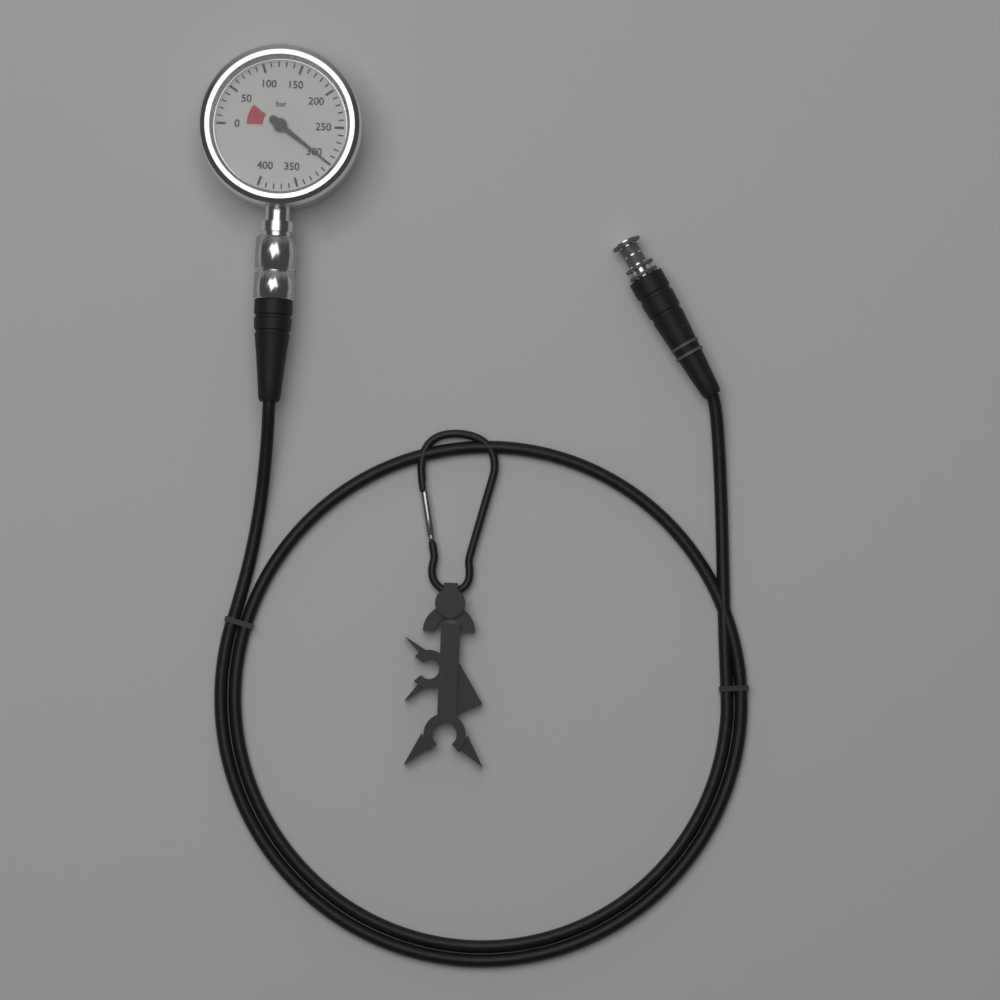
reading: 300 bar
